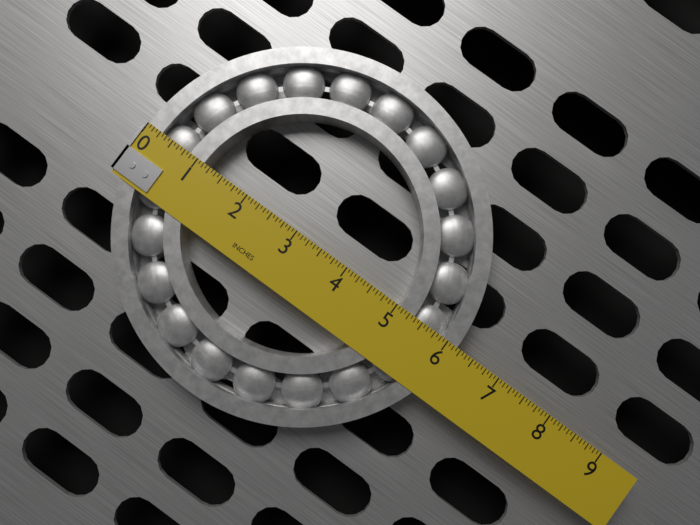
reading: 6.1875 in
